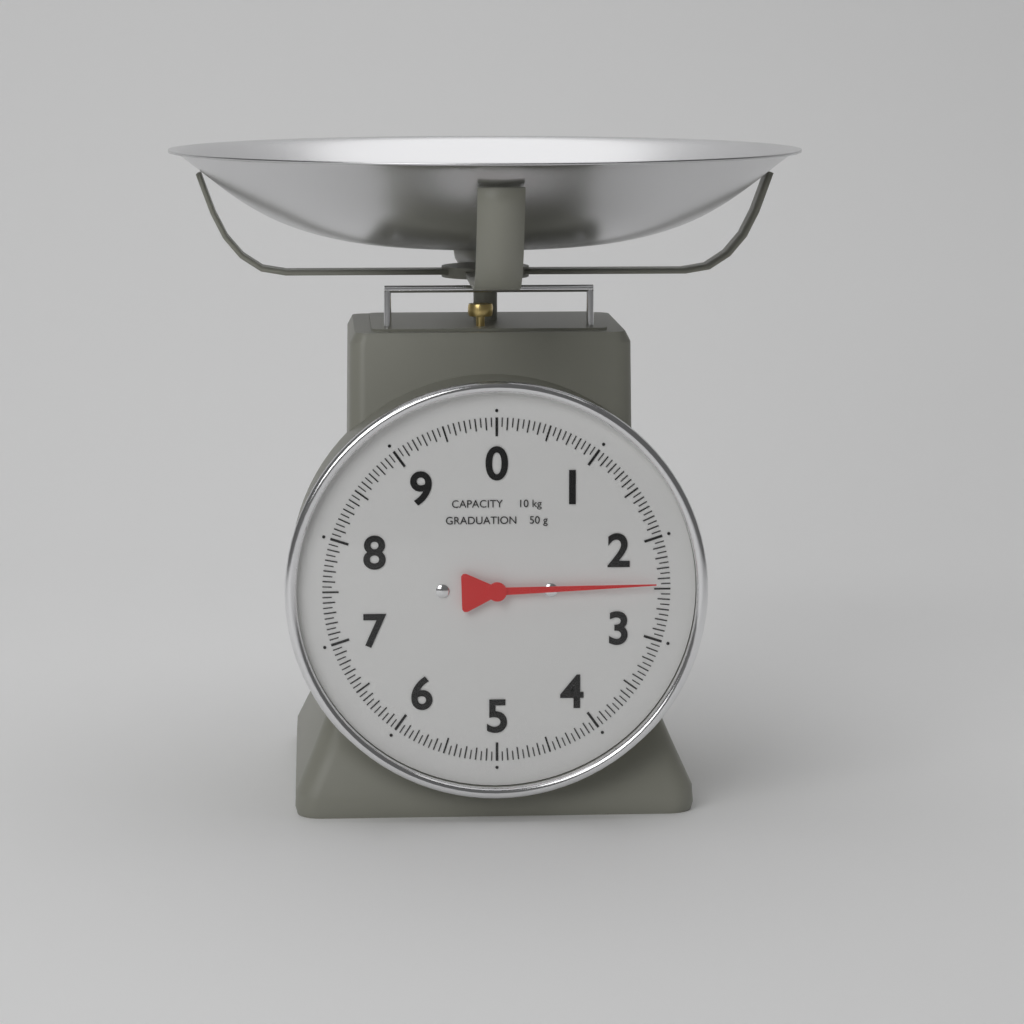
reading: 2.45 kg
